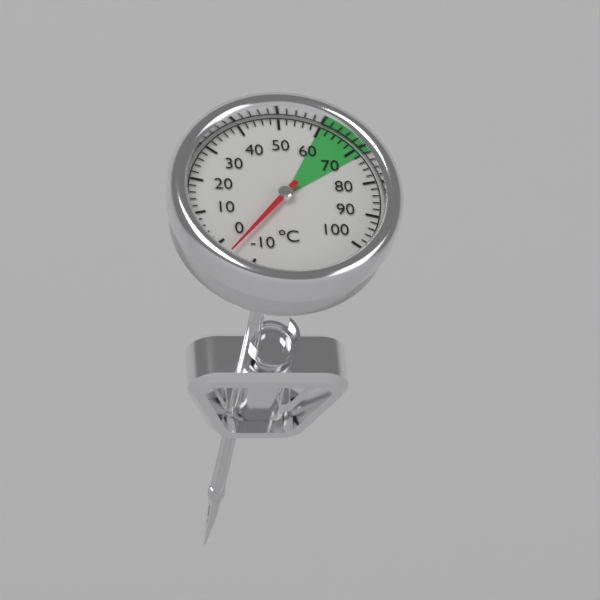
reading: -4 °C
